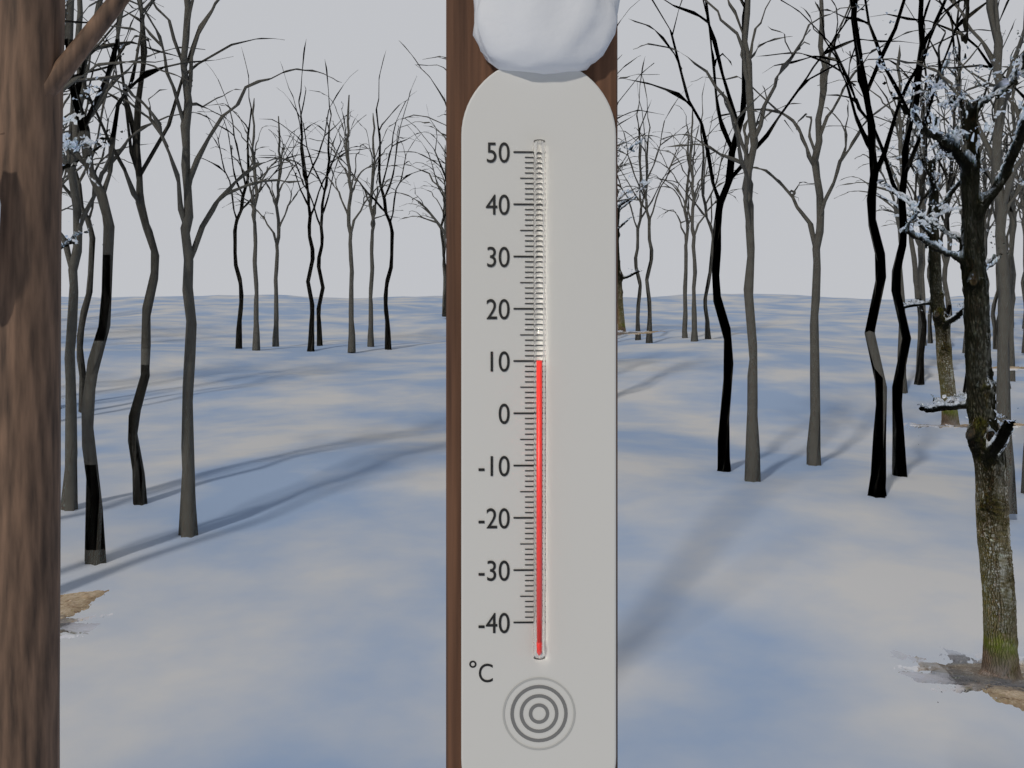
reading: 10 °C
